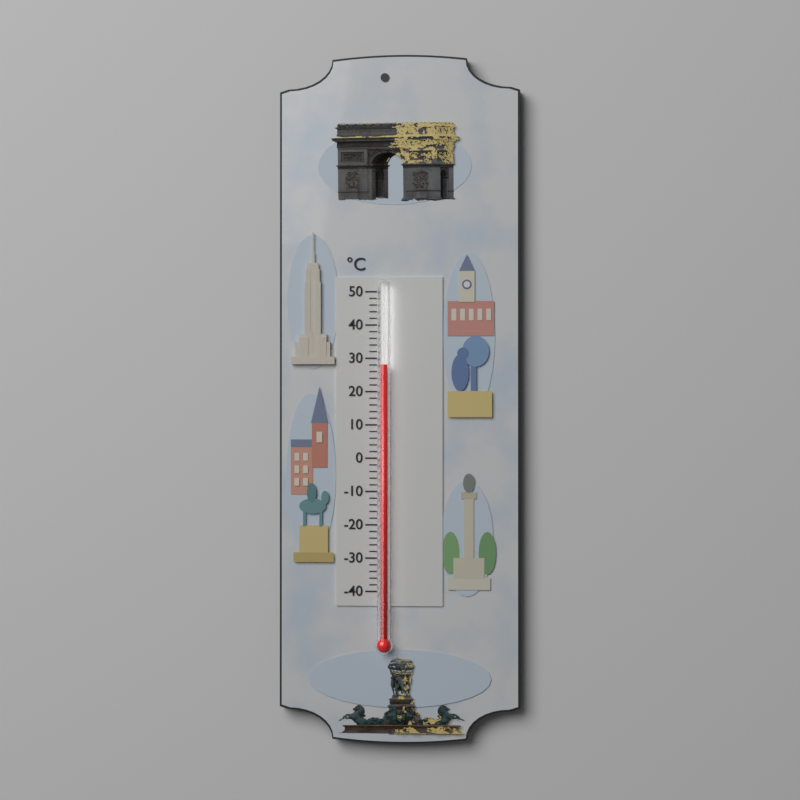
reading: 28 °C
